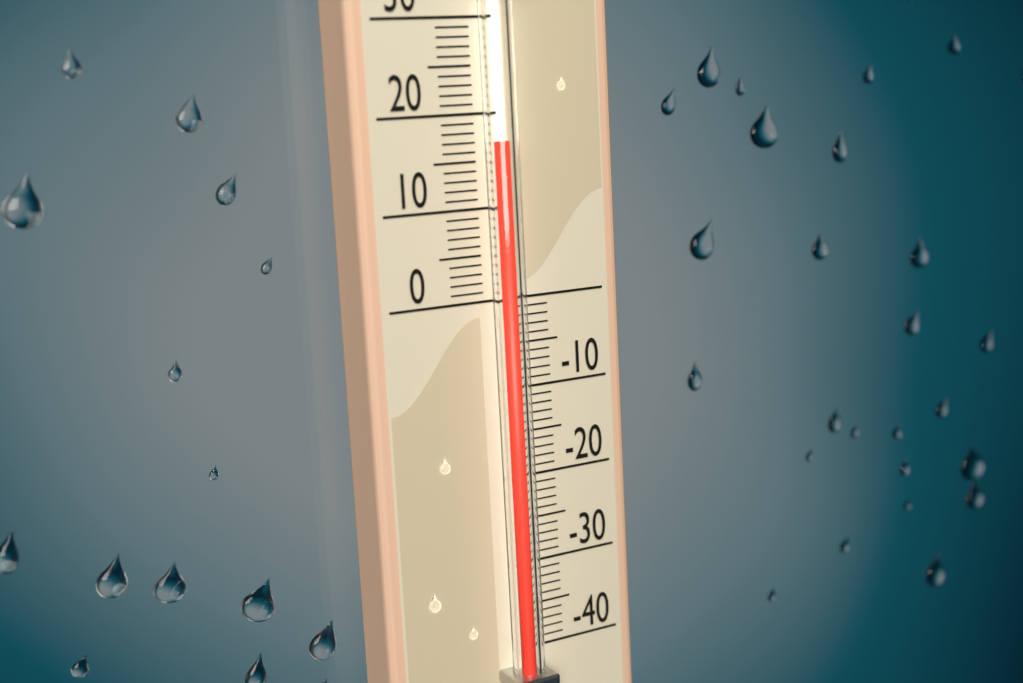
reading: 17 (no unit)
